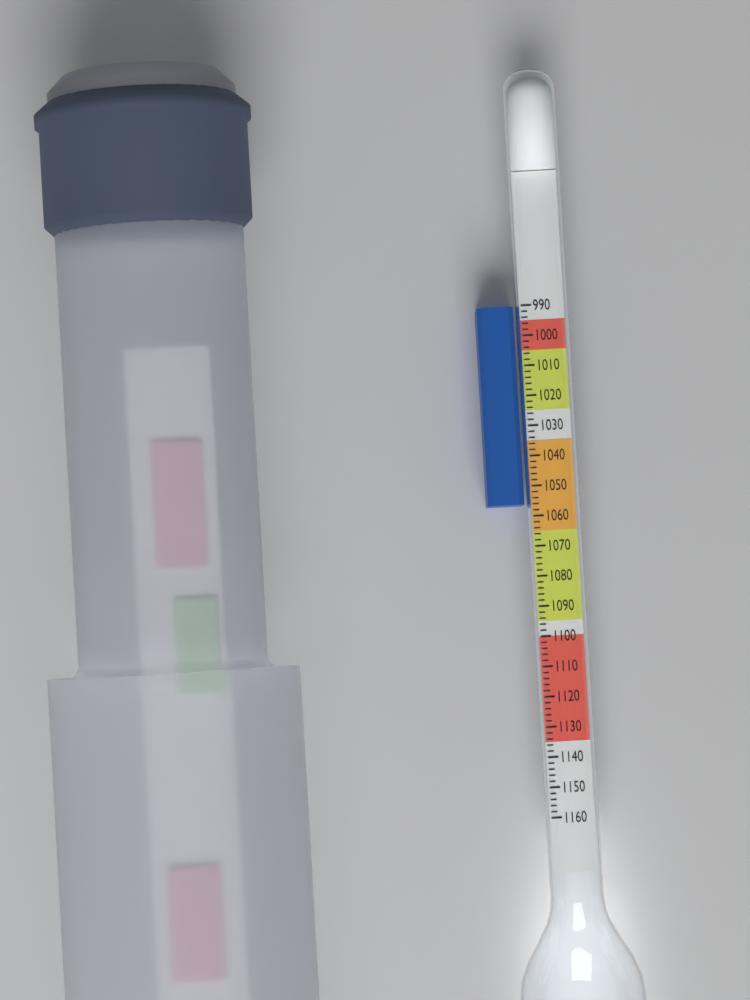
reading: 1056 (no unit)
